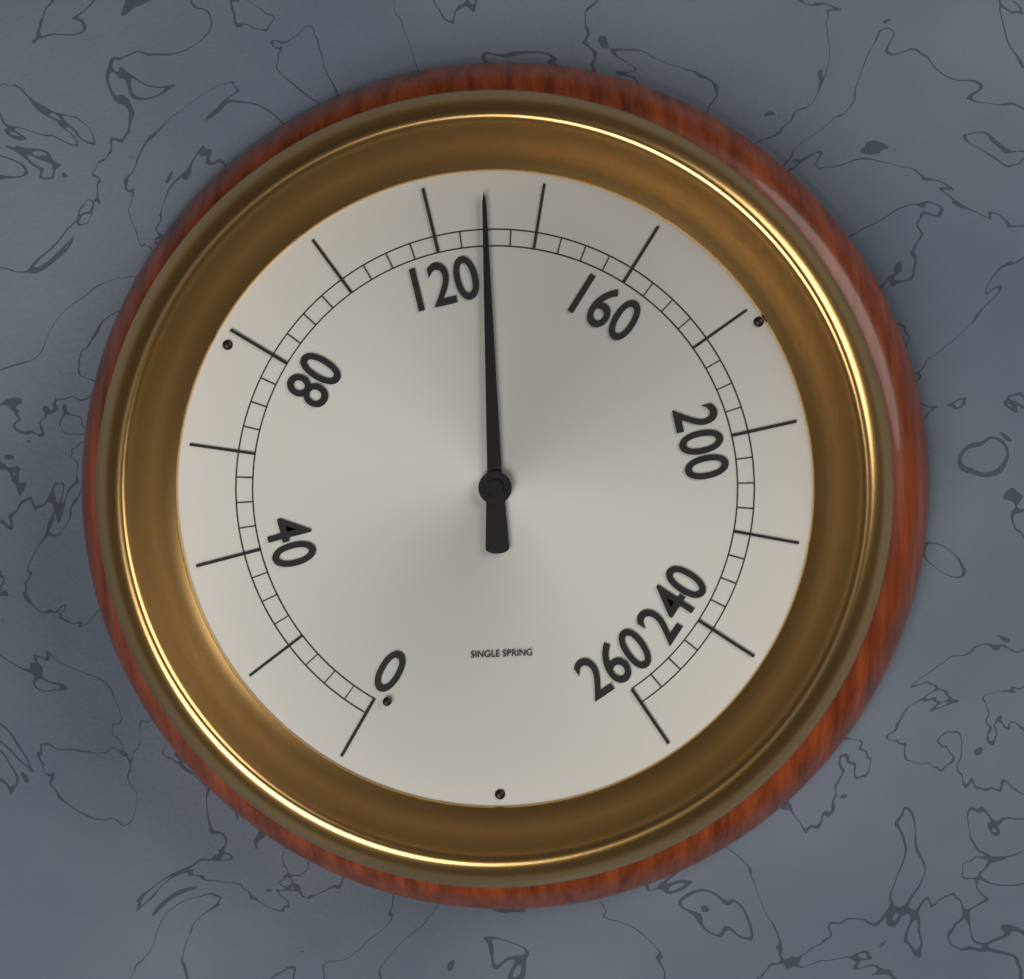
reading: 130 (no unit)
